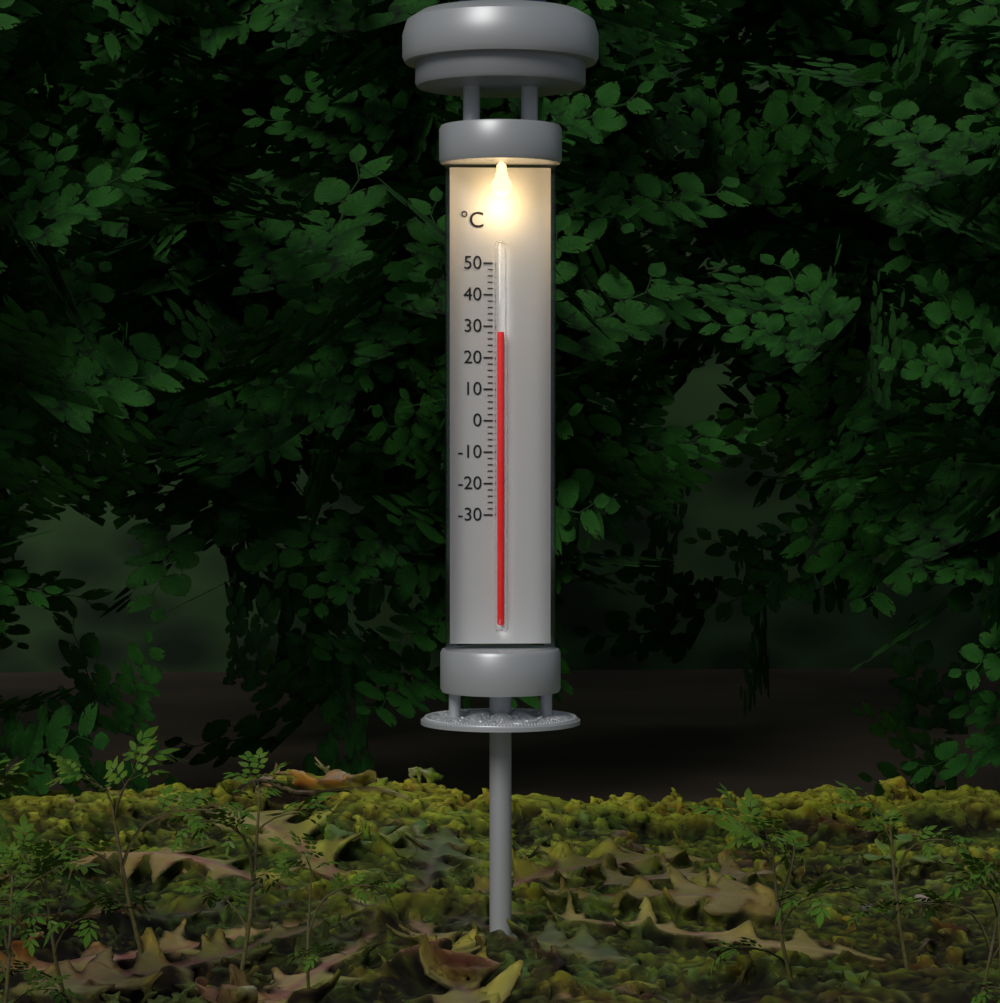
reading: 28 °C
